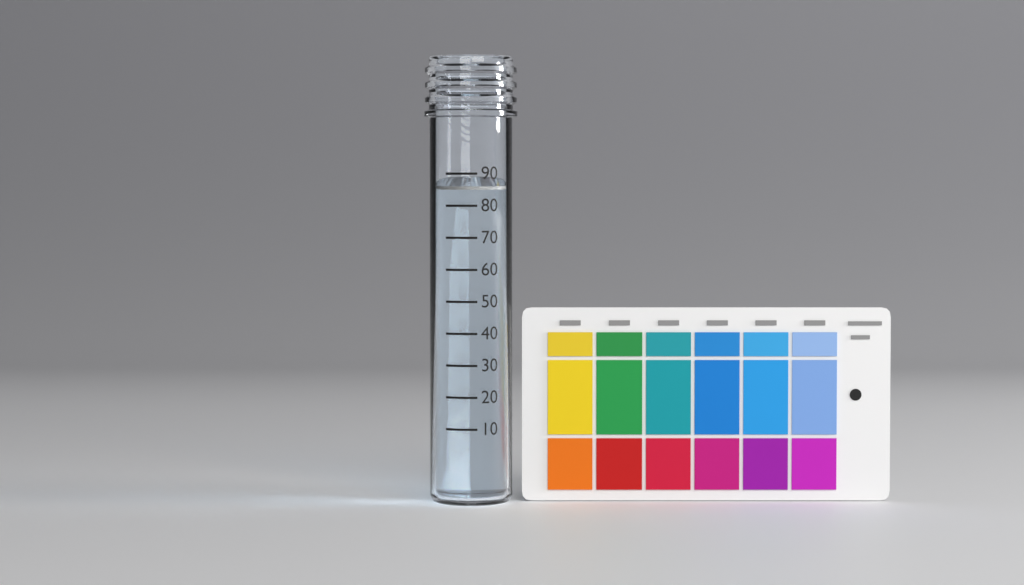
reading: 86 (no unit)
